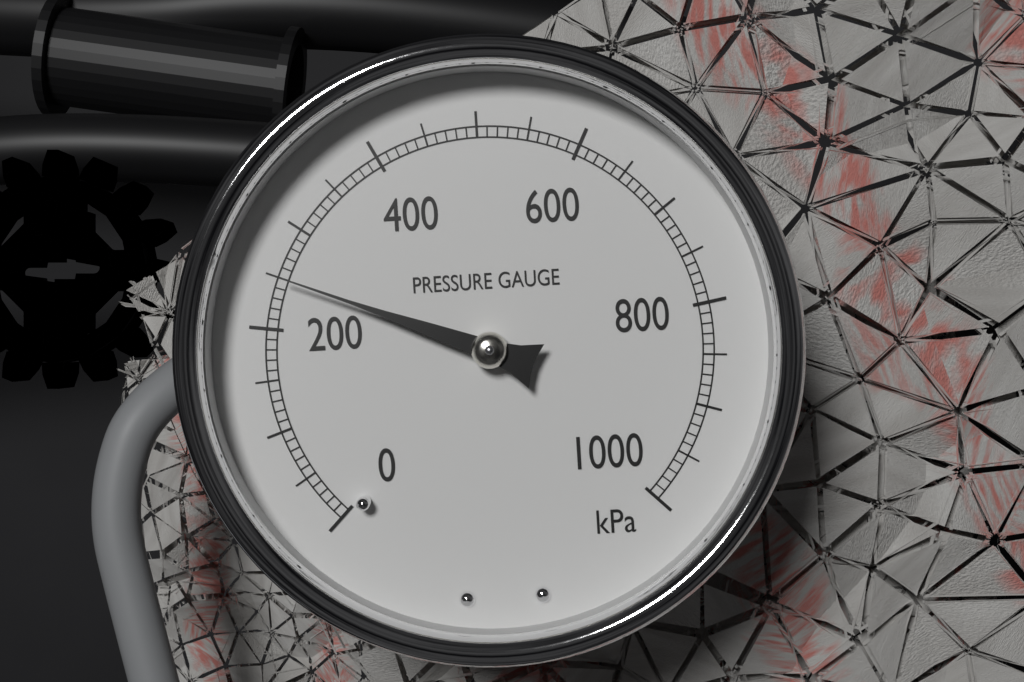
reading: 250 kPa
